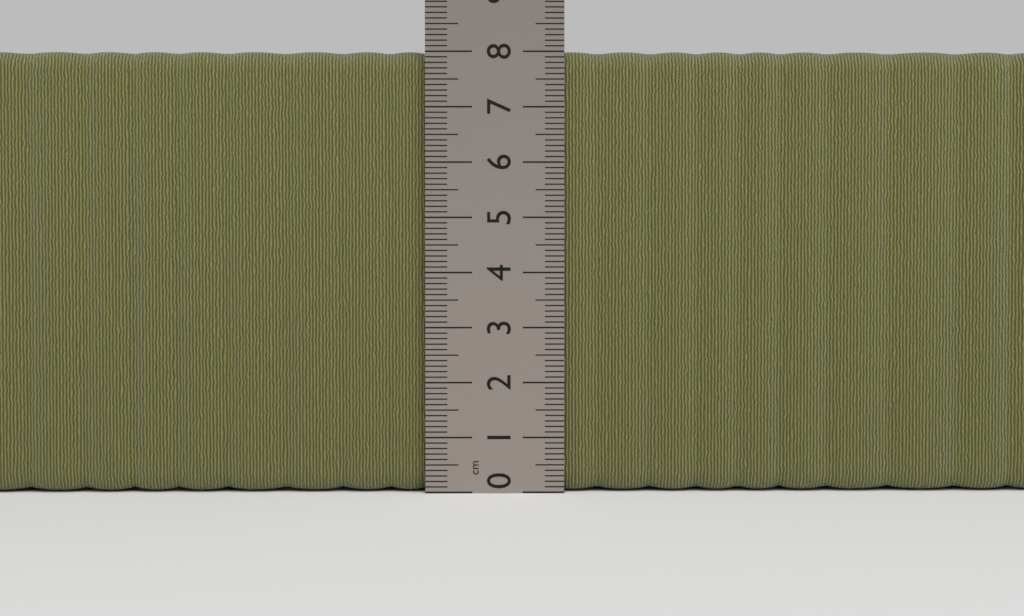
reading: 8.0 cm
